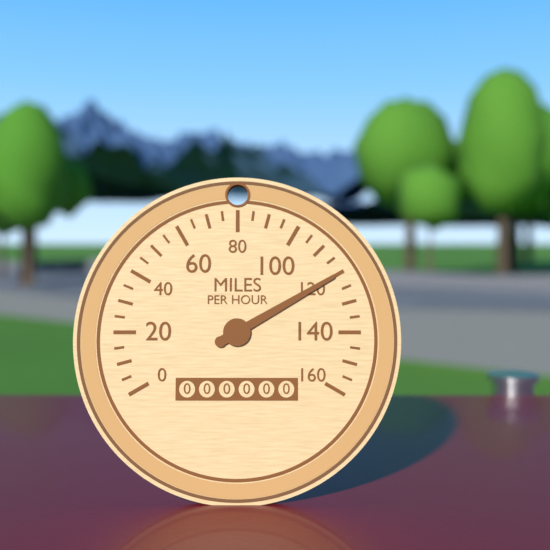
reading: 120 mph
